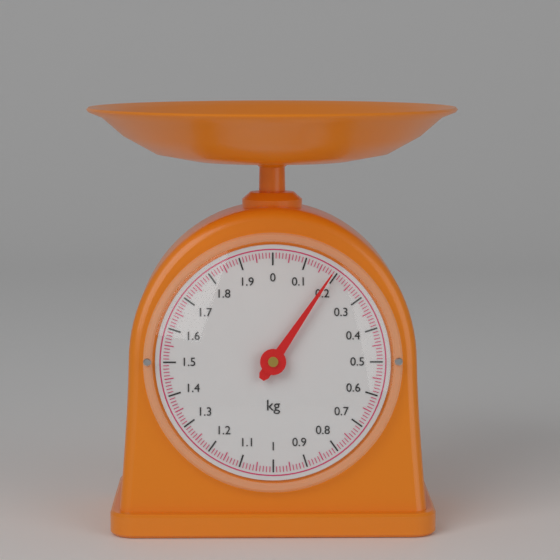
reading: 0.19 kg
